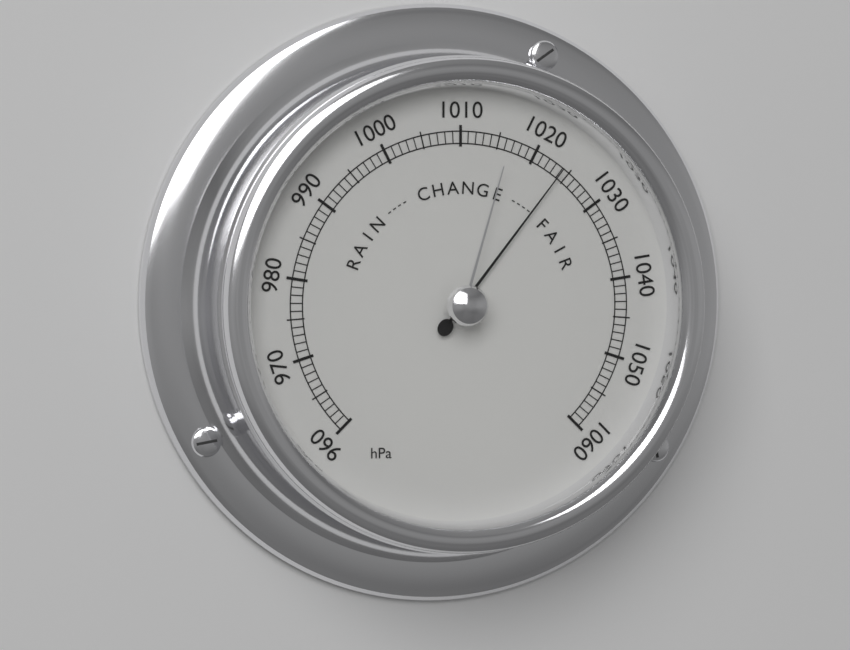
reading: 1024 hPa
